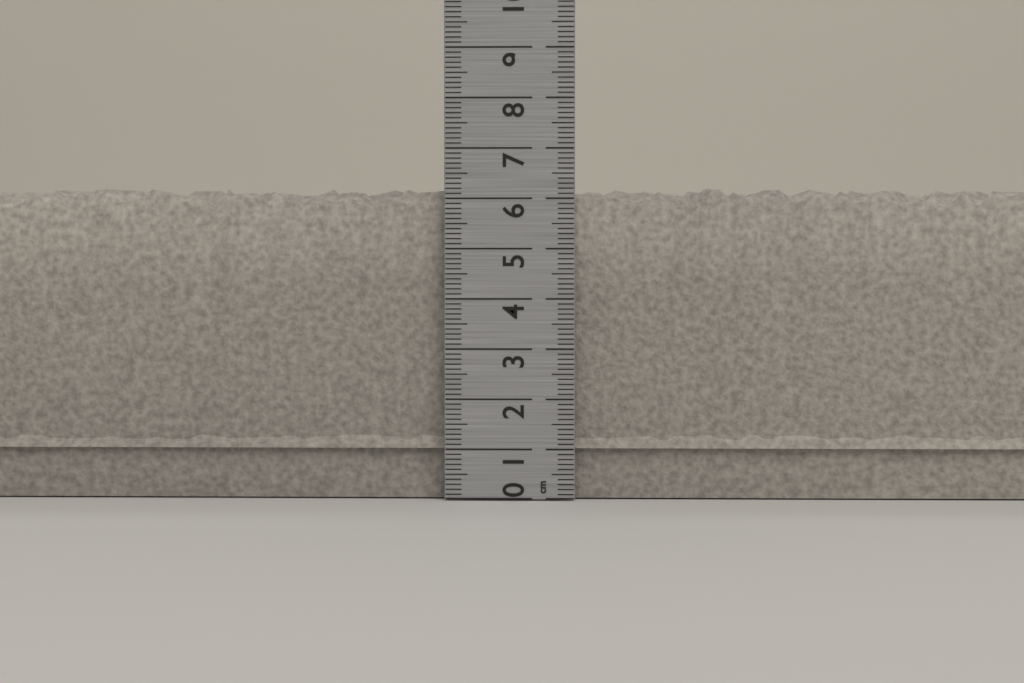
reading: 6.3 cm
